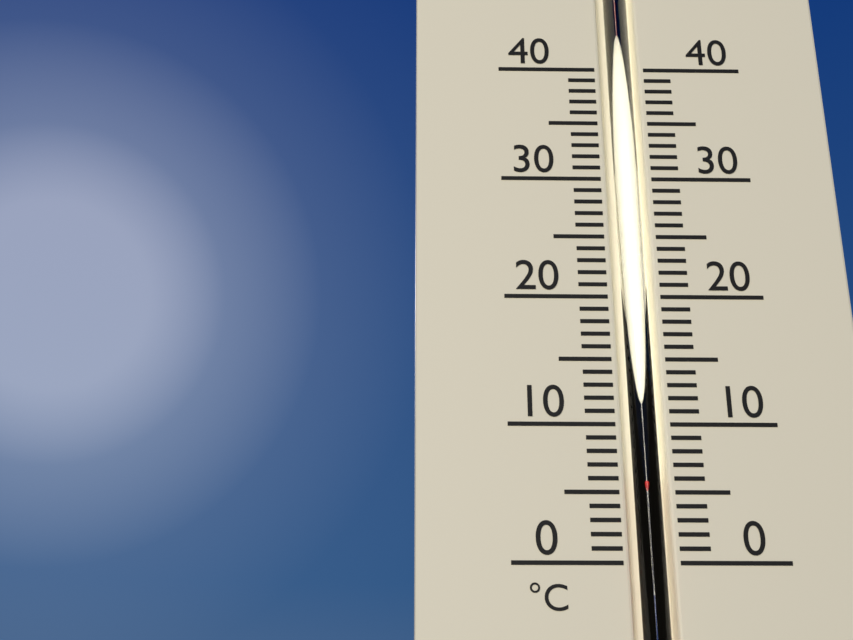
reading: 6 °C
